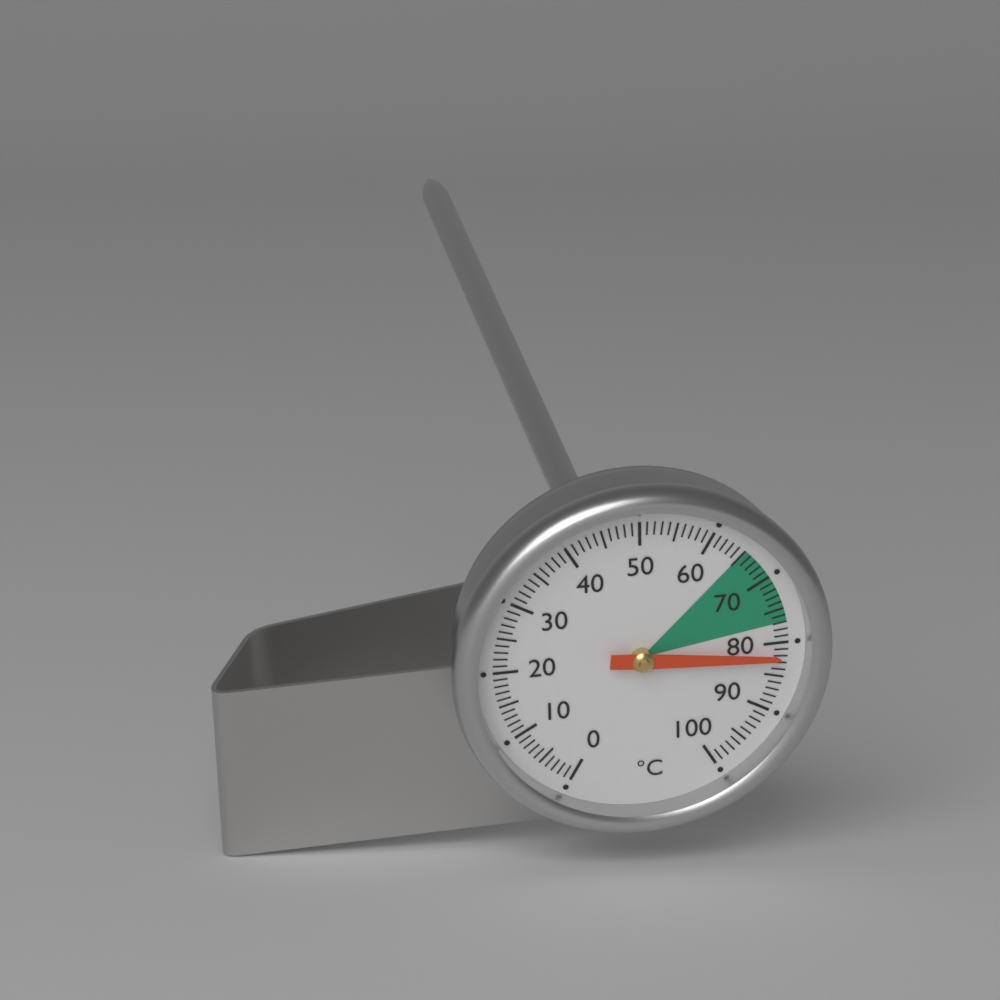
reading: 82 °C
